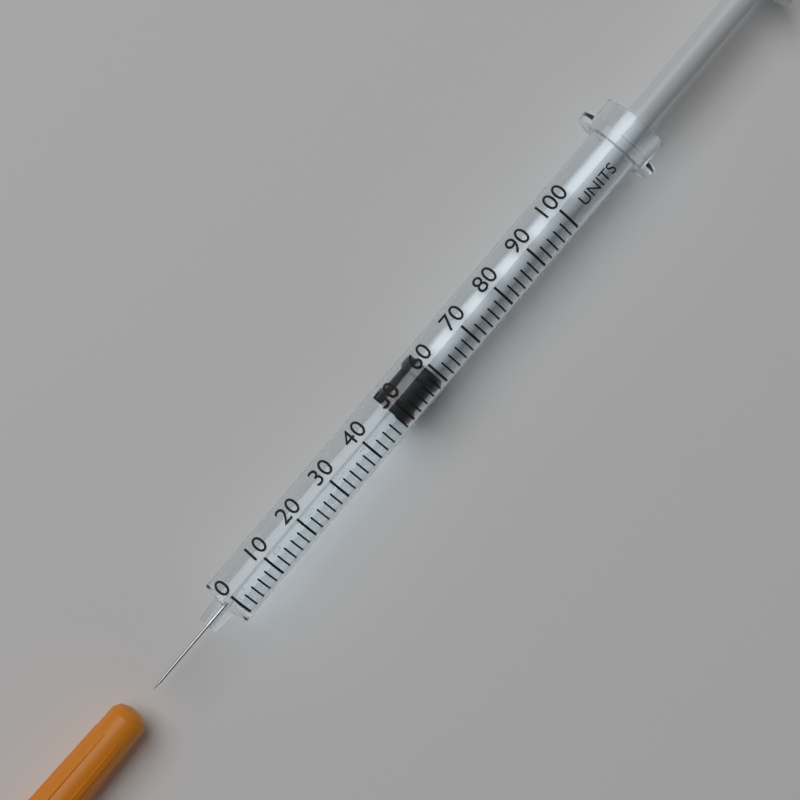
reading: 48 units
